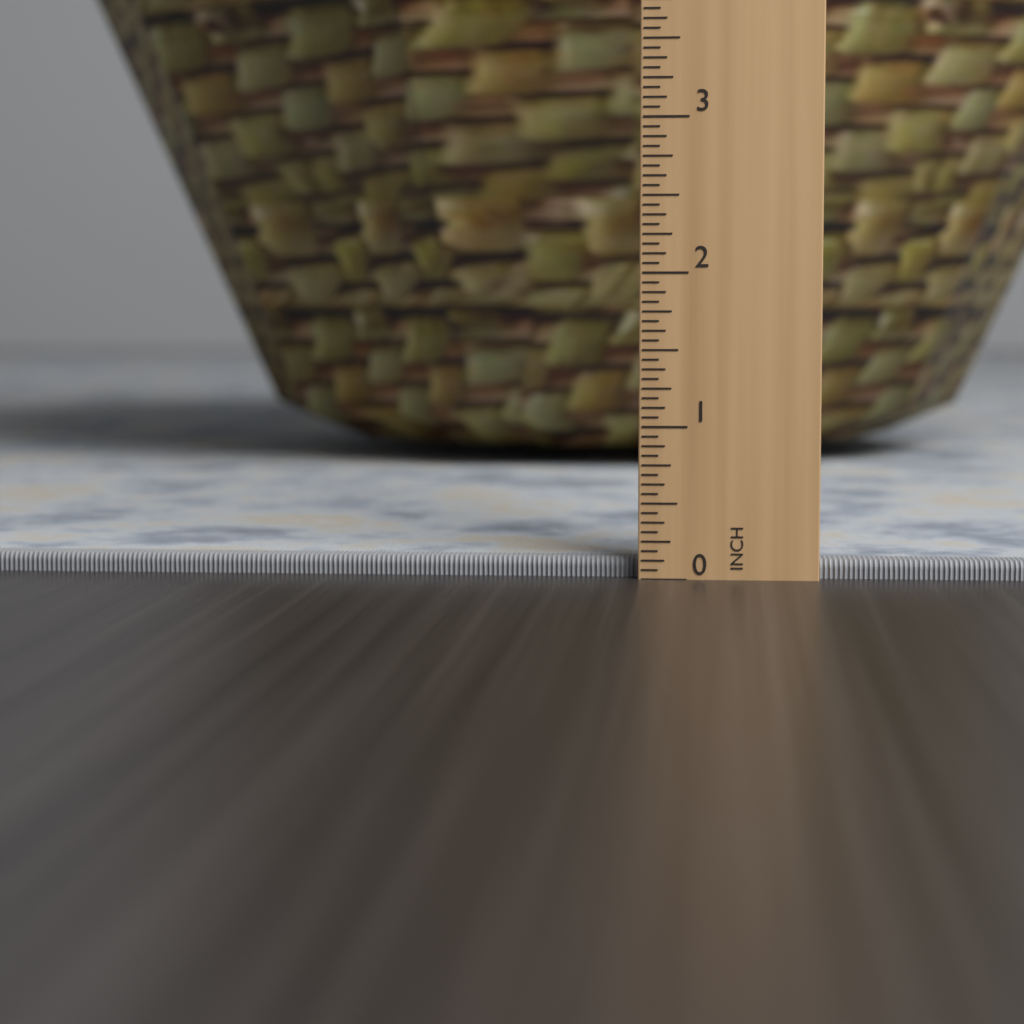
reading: 0.1250 in
